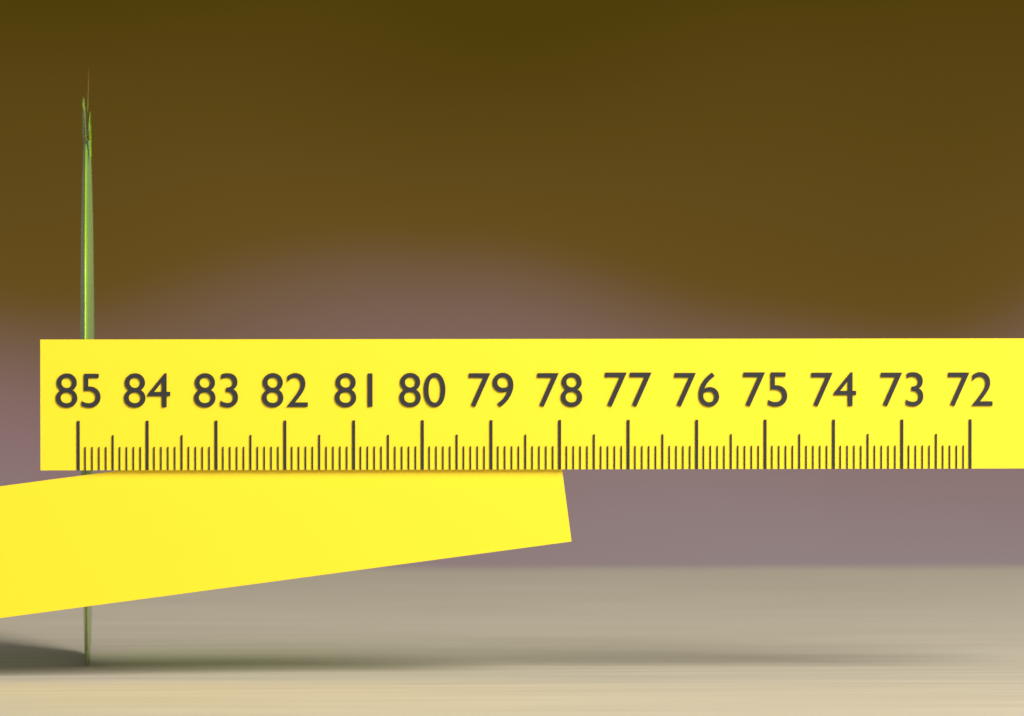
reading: 84.8 (no unit)
